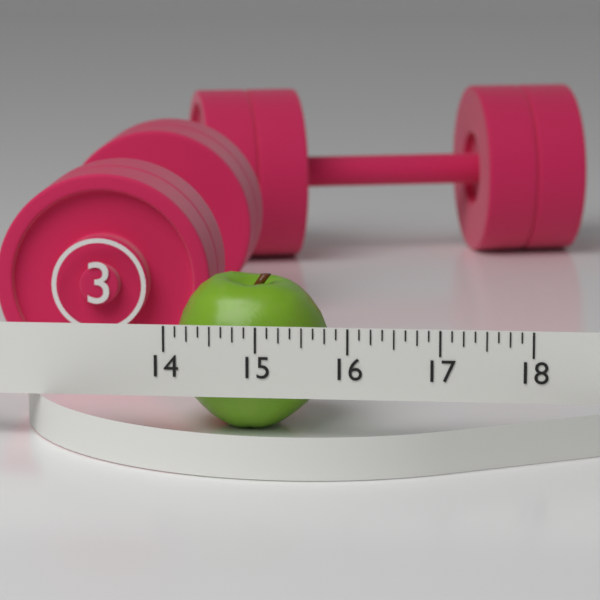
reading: 15.750 (no unit)
